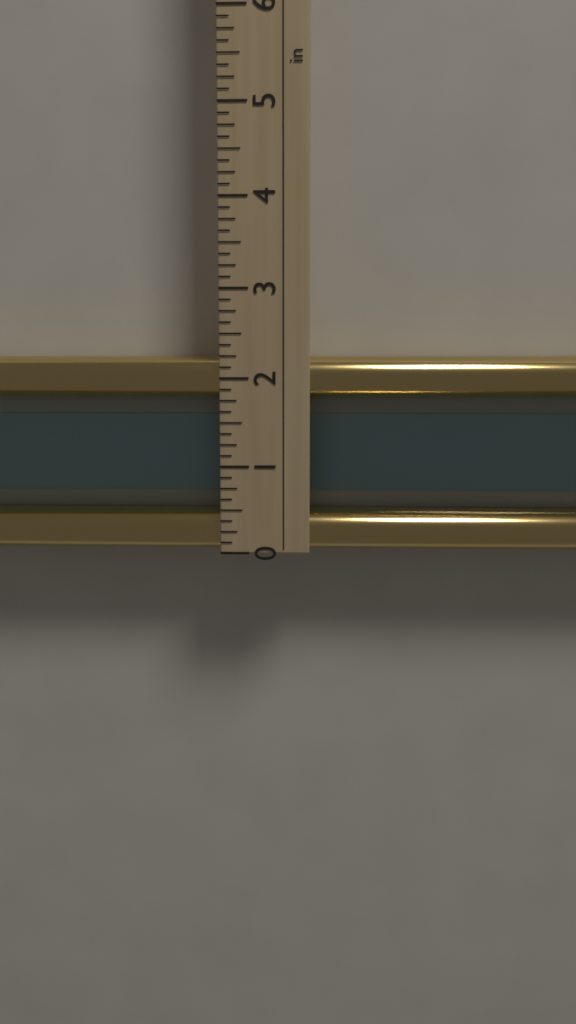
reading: 2.250 in
